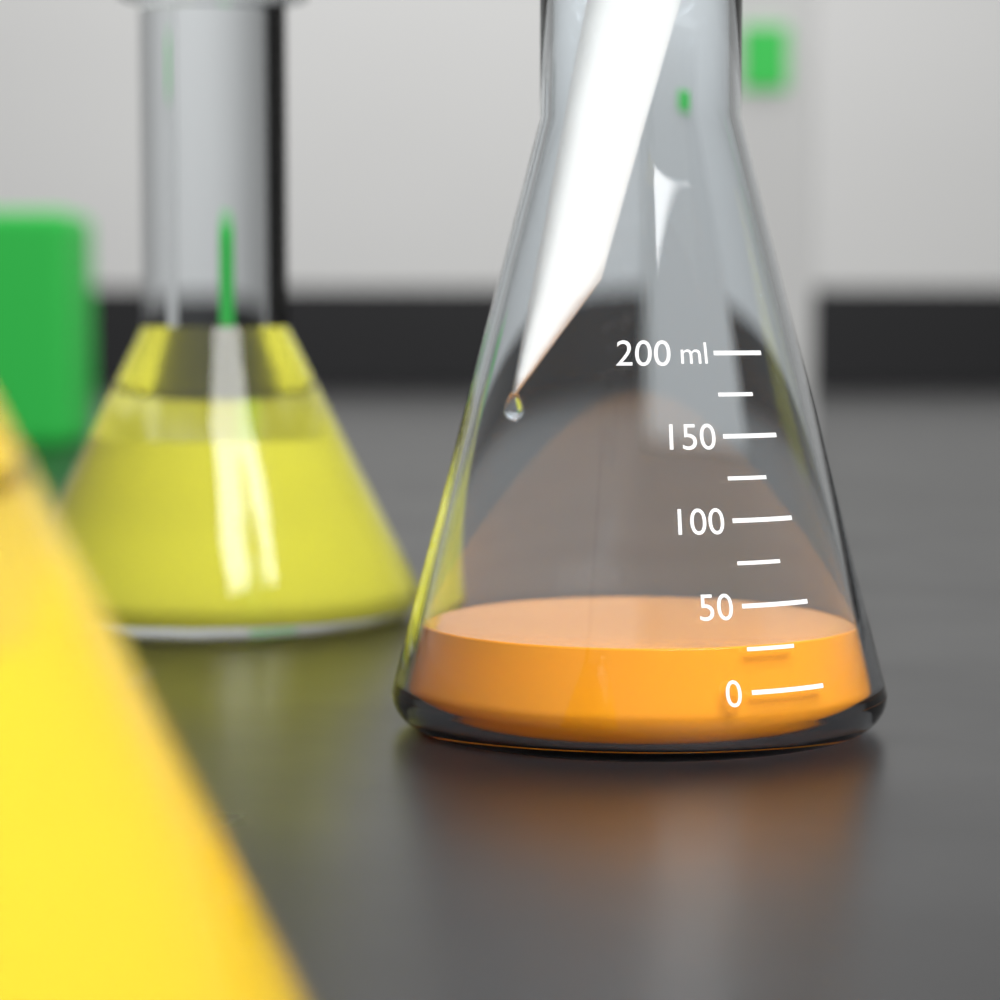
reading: 25 ml
